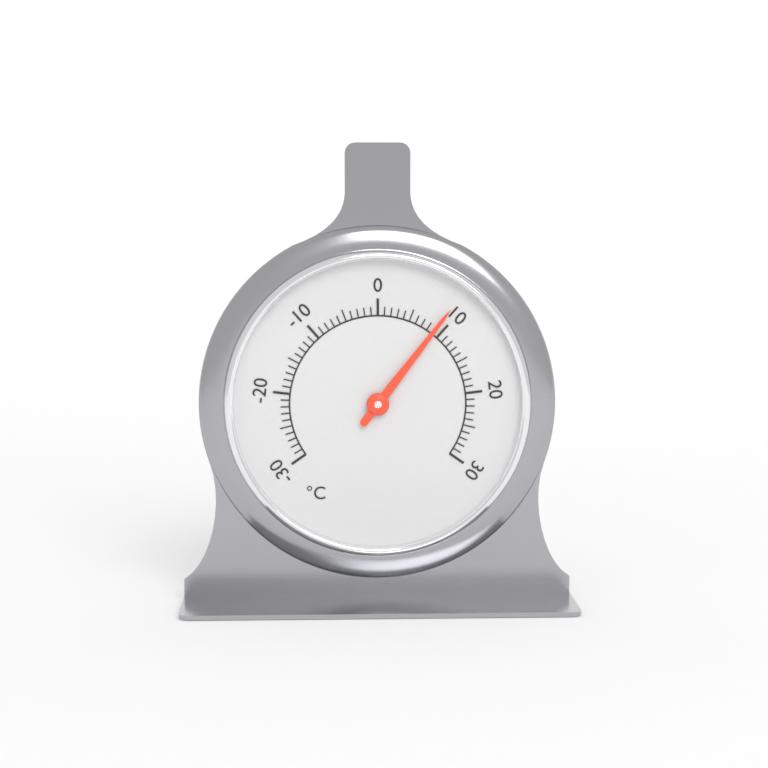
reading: 9 °C
